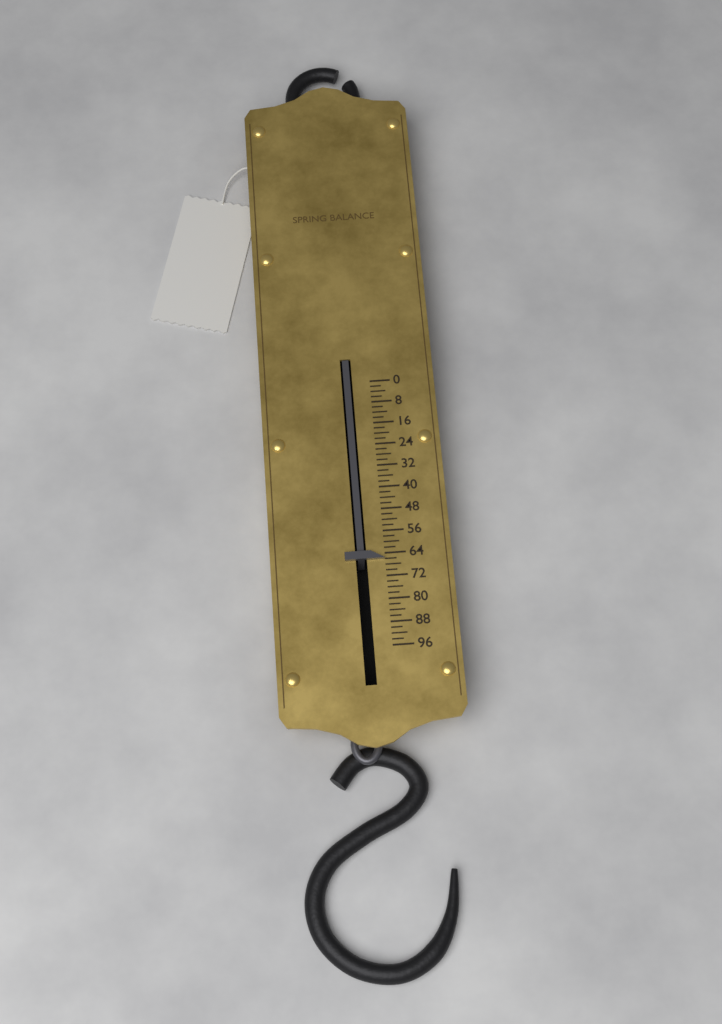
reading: 66 (no unit)
